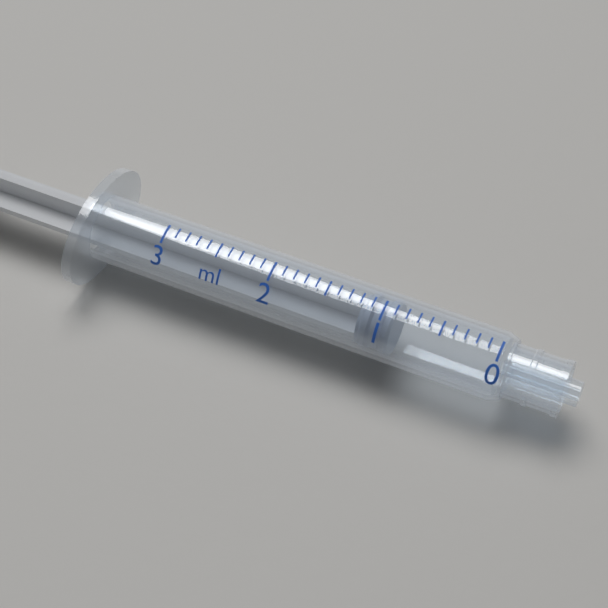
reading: 0.9 ml
